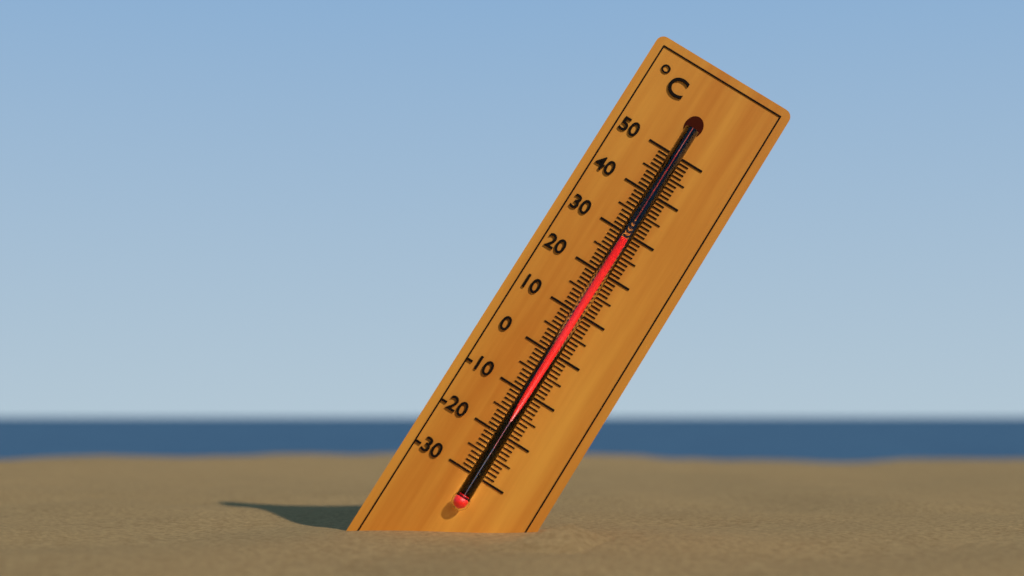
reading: 28 °C
